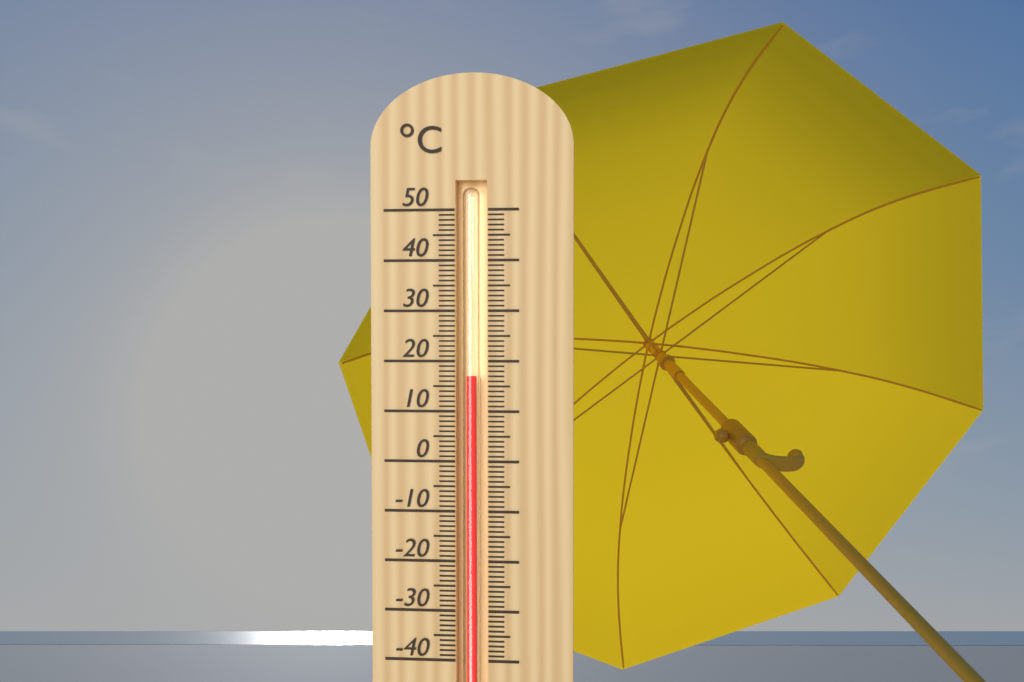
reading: 17 °C
